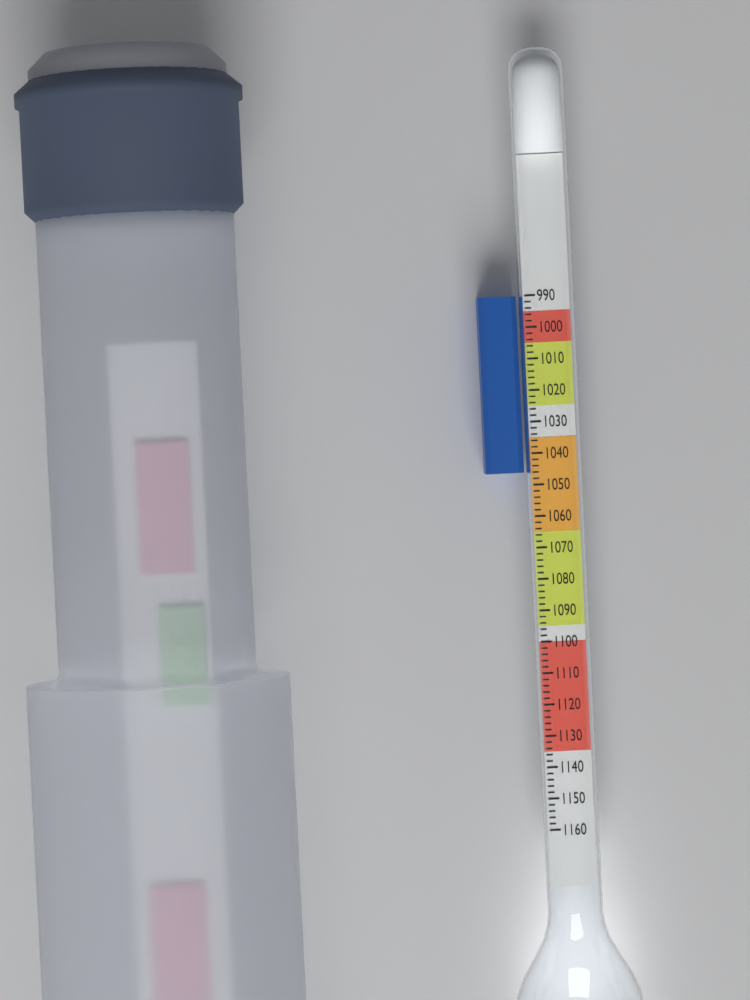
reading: 1046 (no unit)
